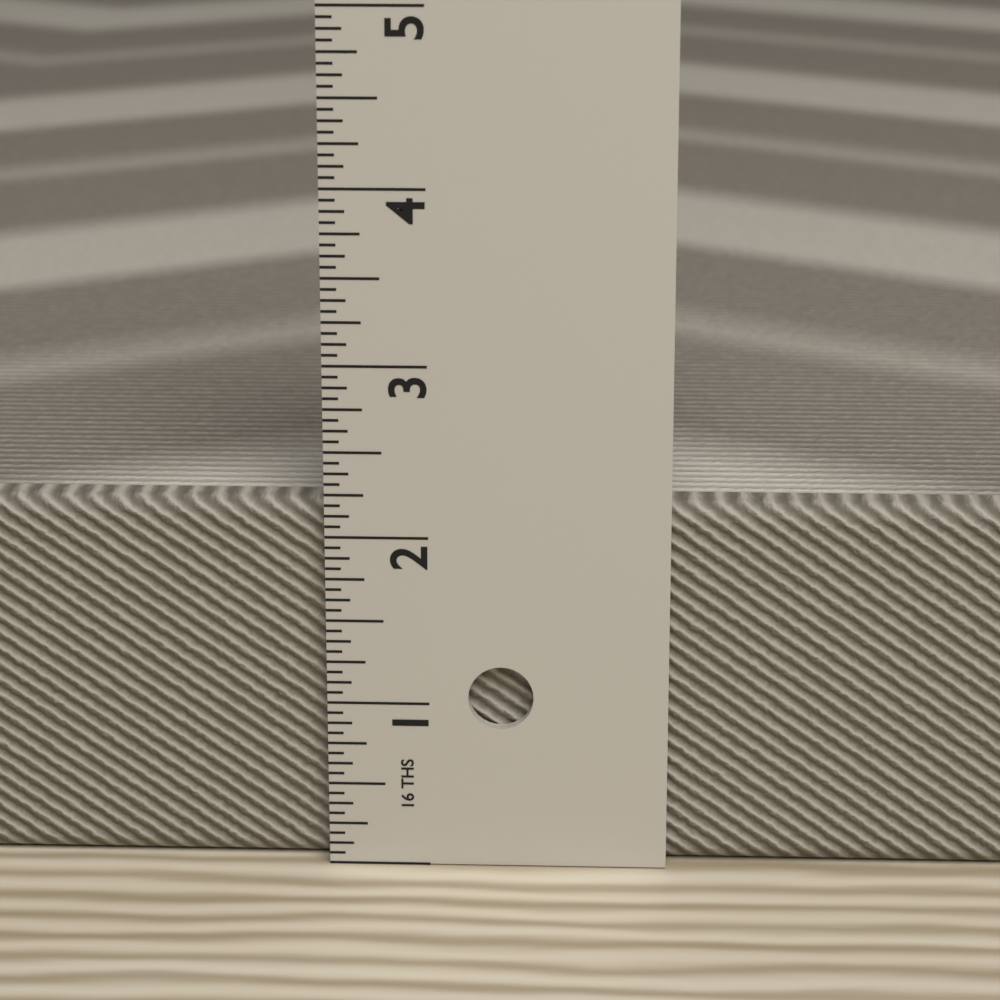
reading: 2.1875 in
